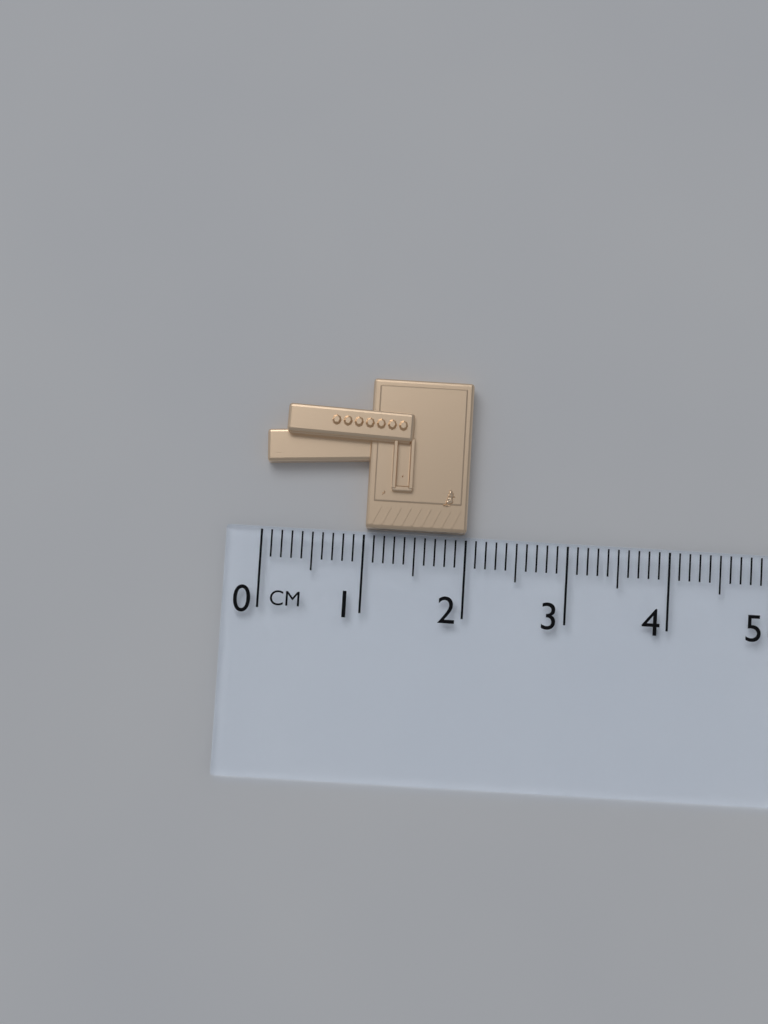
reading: 2.0 cm
